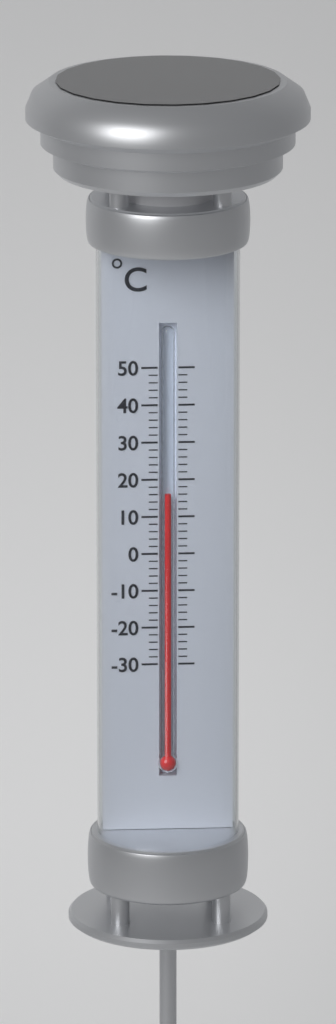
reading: 16 °C
